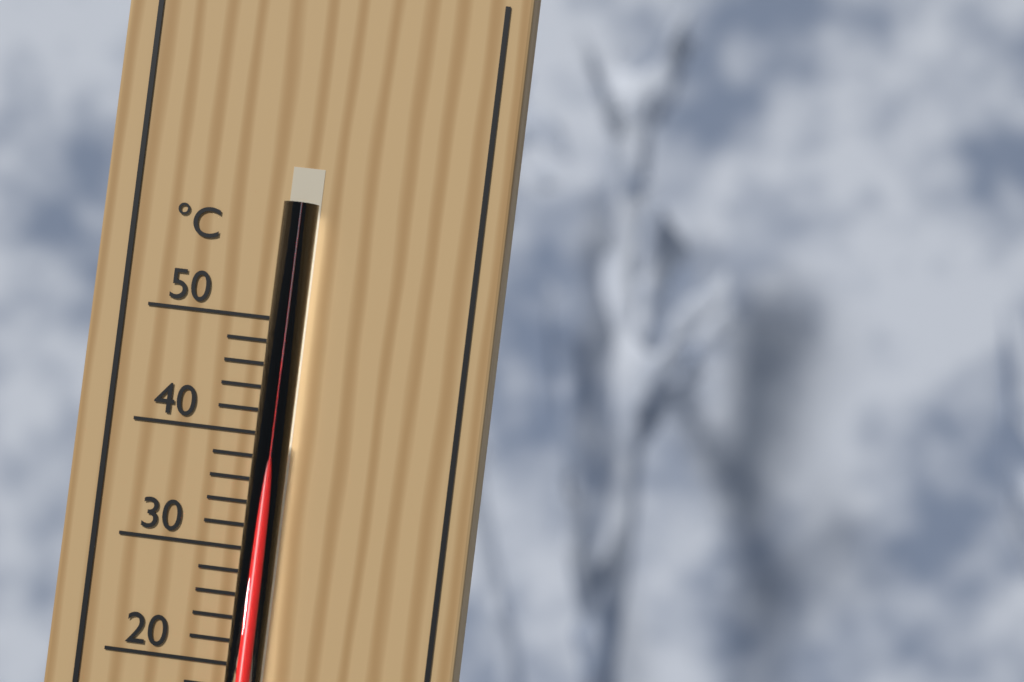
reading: 40 °C
